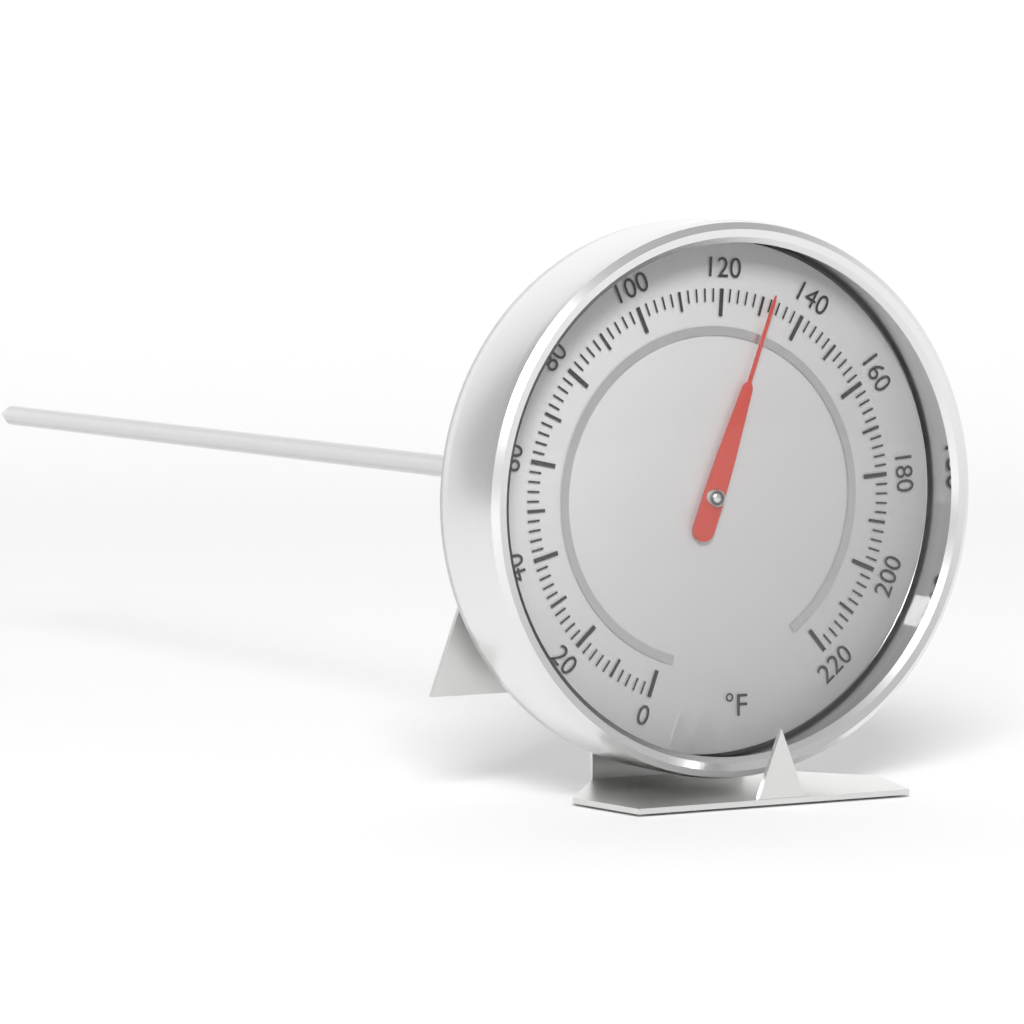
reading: 132 °F
